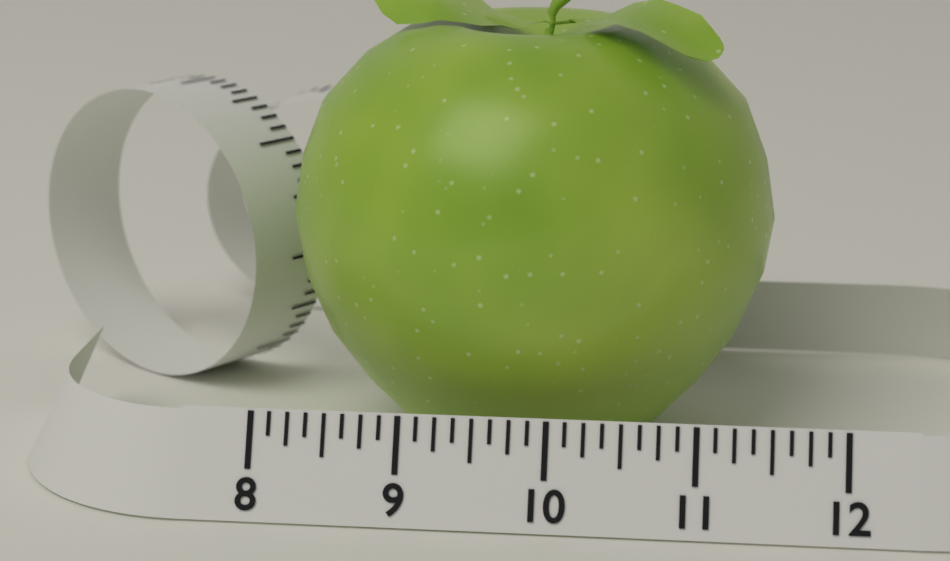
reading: 11.500 (no unit)
